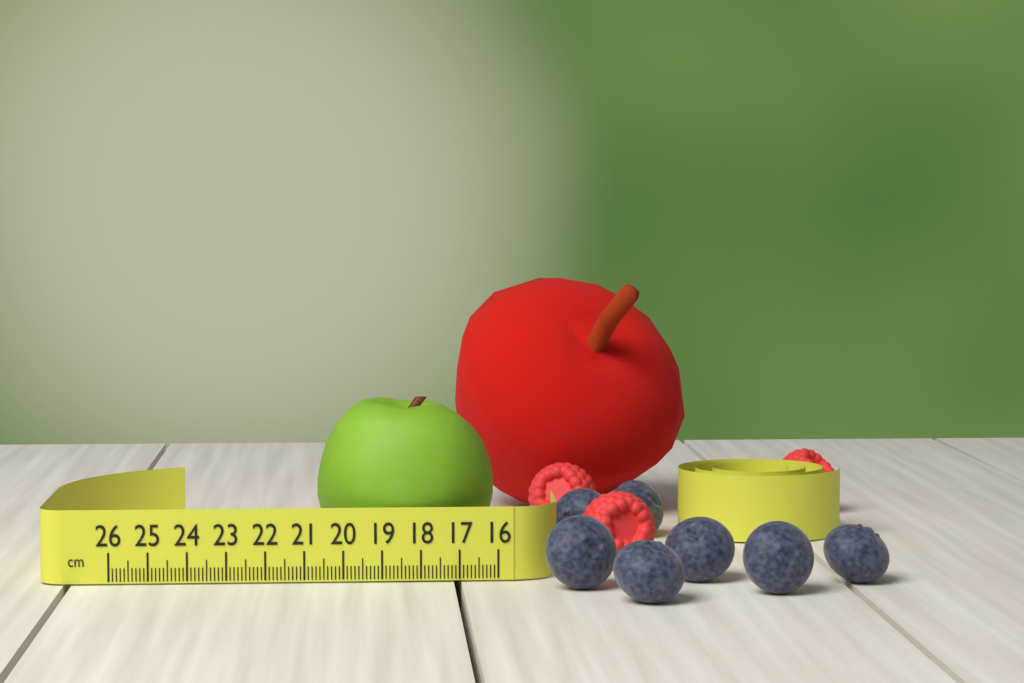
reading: 20.7 cm
